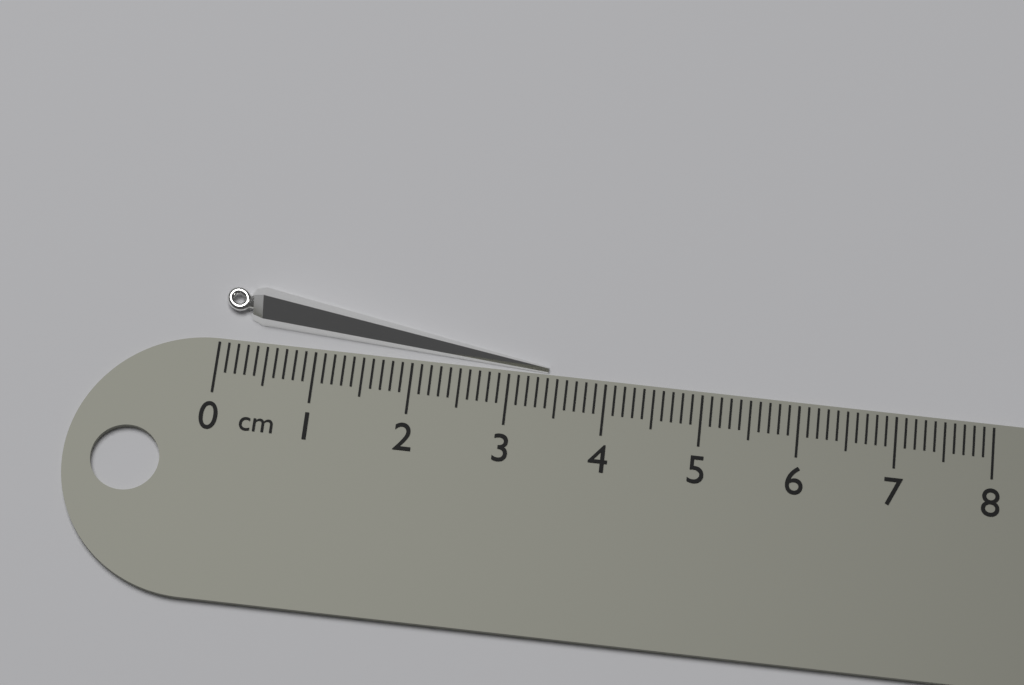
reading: 3.4 cm
